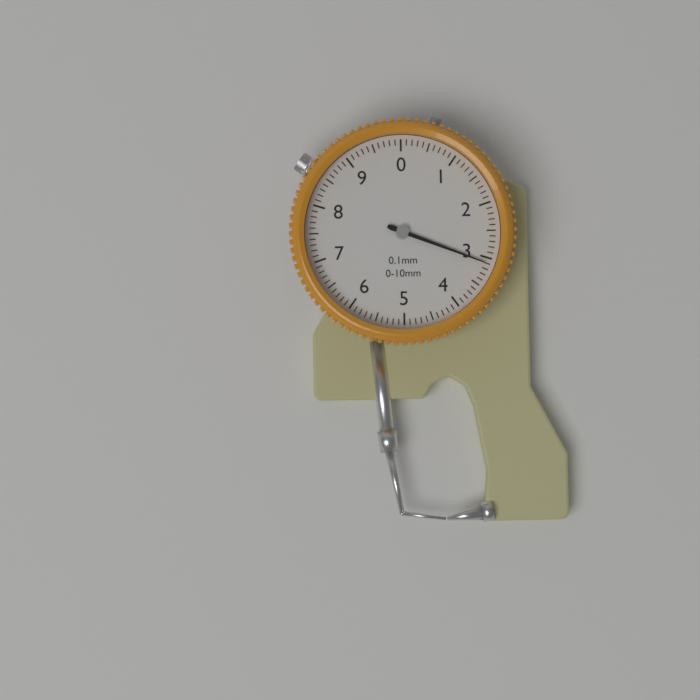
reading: 3.1 mm
